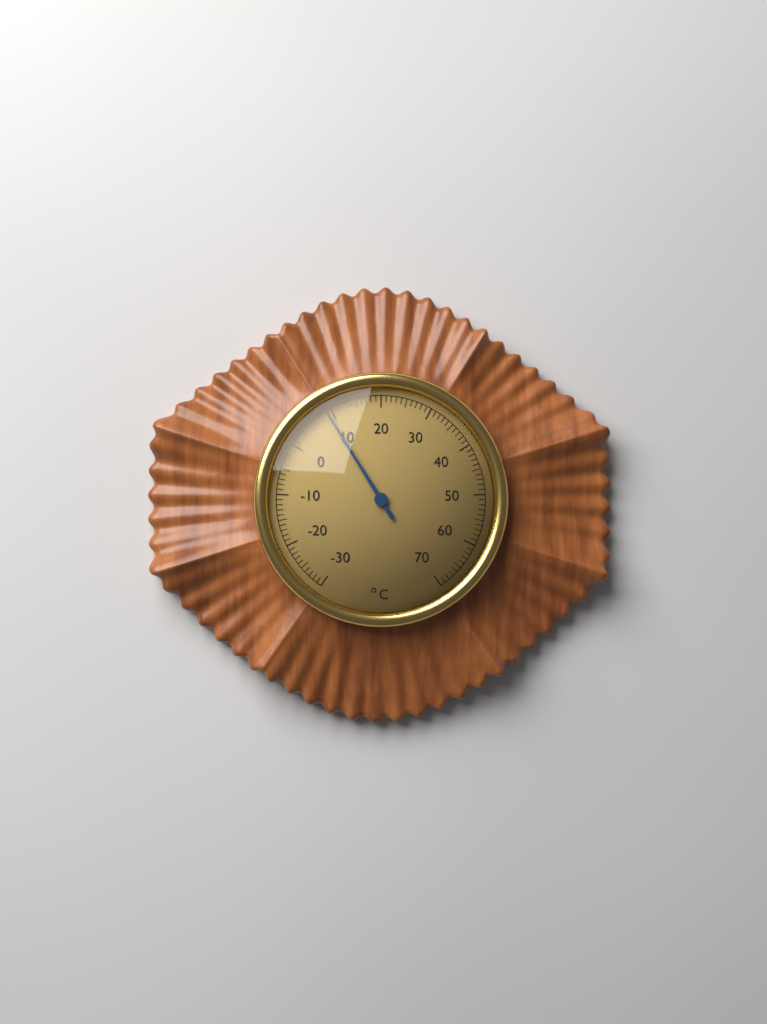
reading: 9 °C
